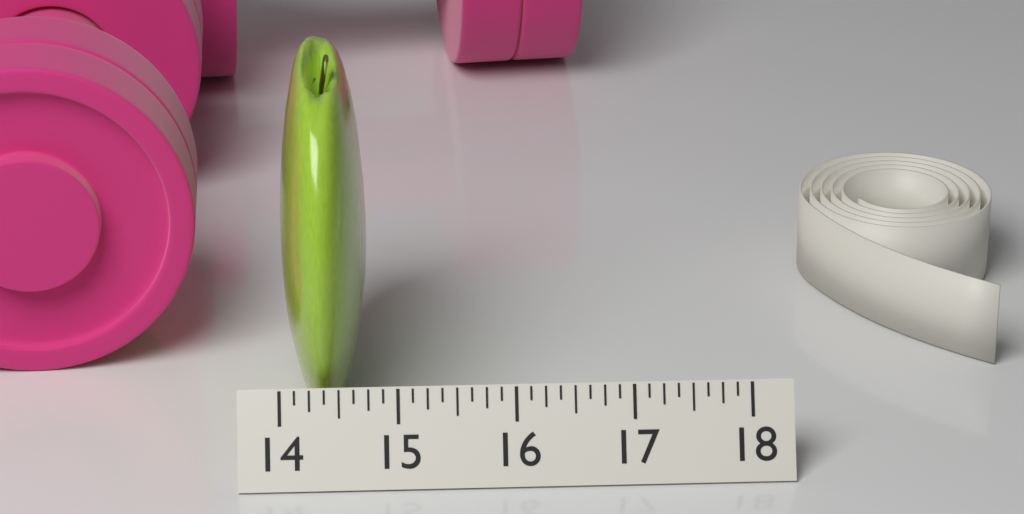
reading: 14.750 (no unit)
